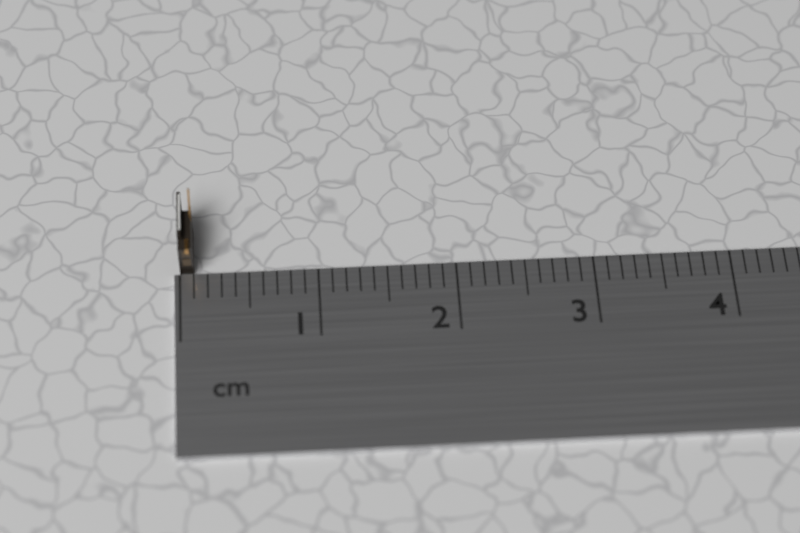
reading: 0.1 cm
